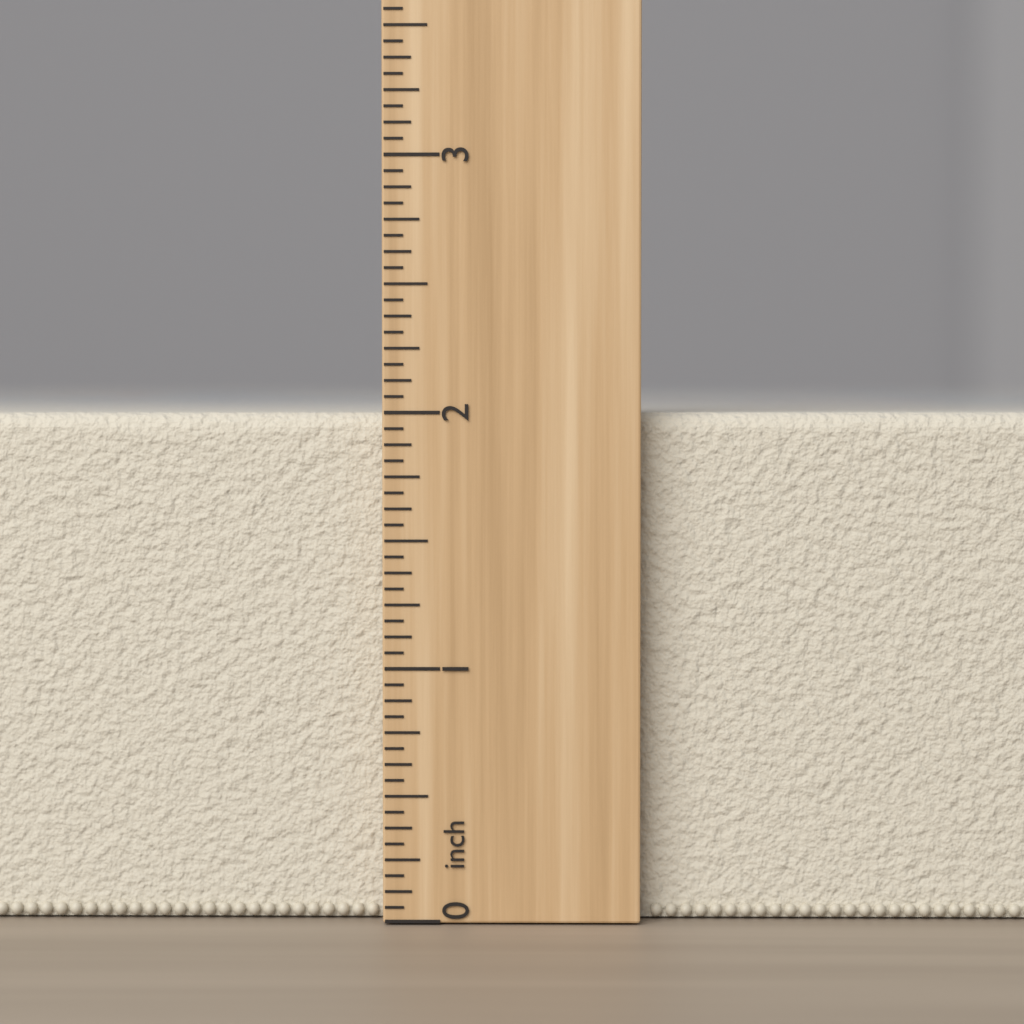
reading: 2.0000 inch
